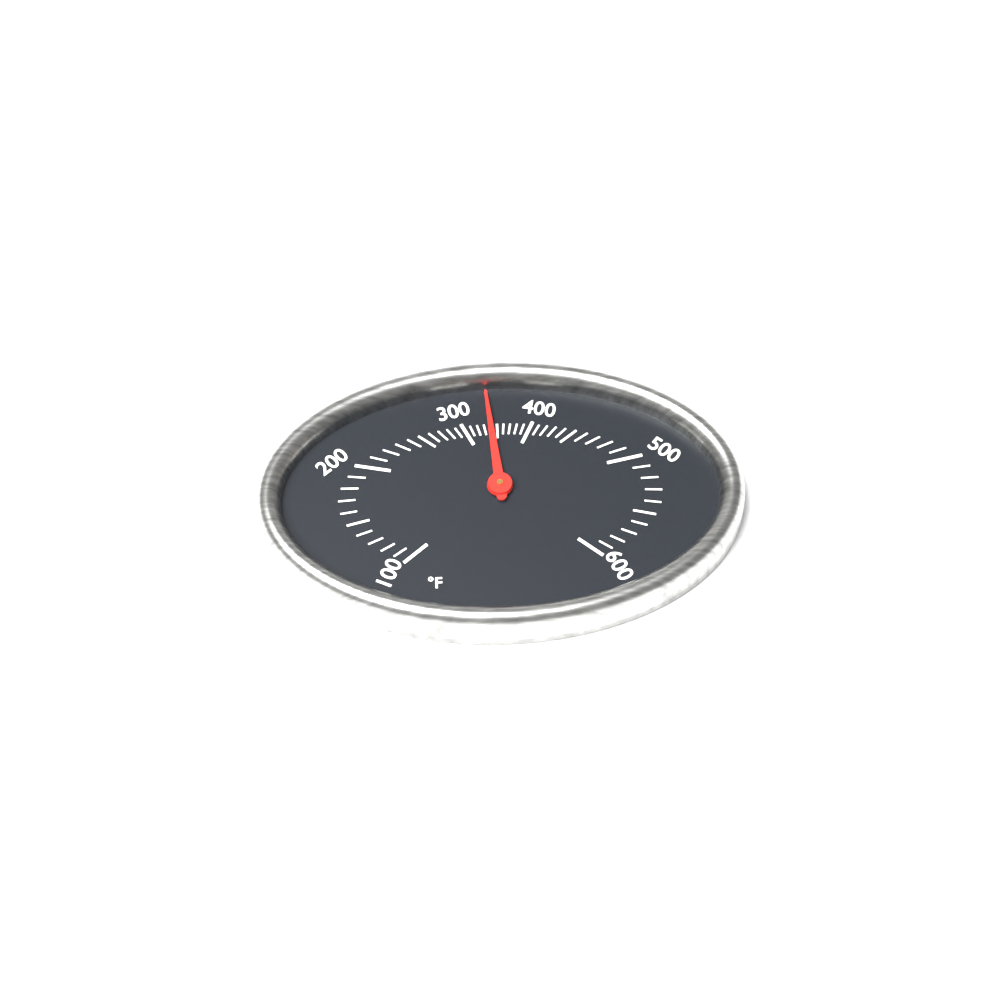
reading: 340 °F
